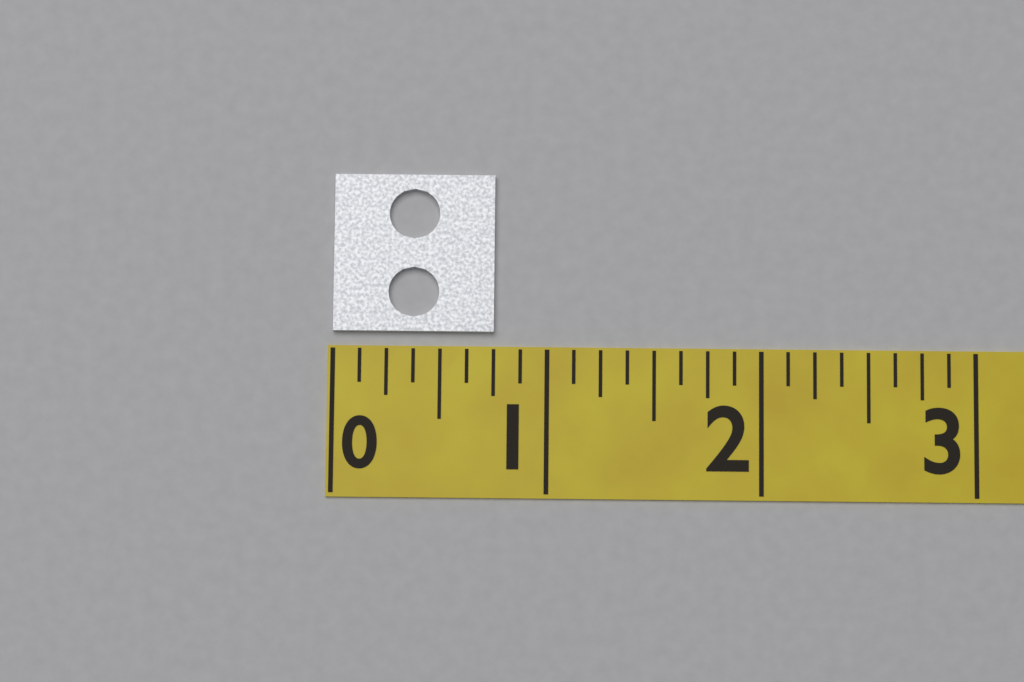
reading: 0.750 (no unit)
